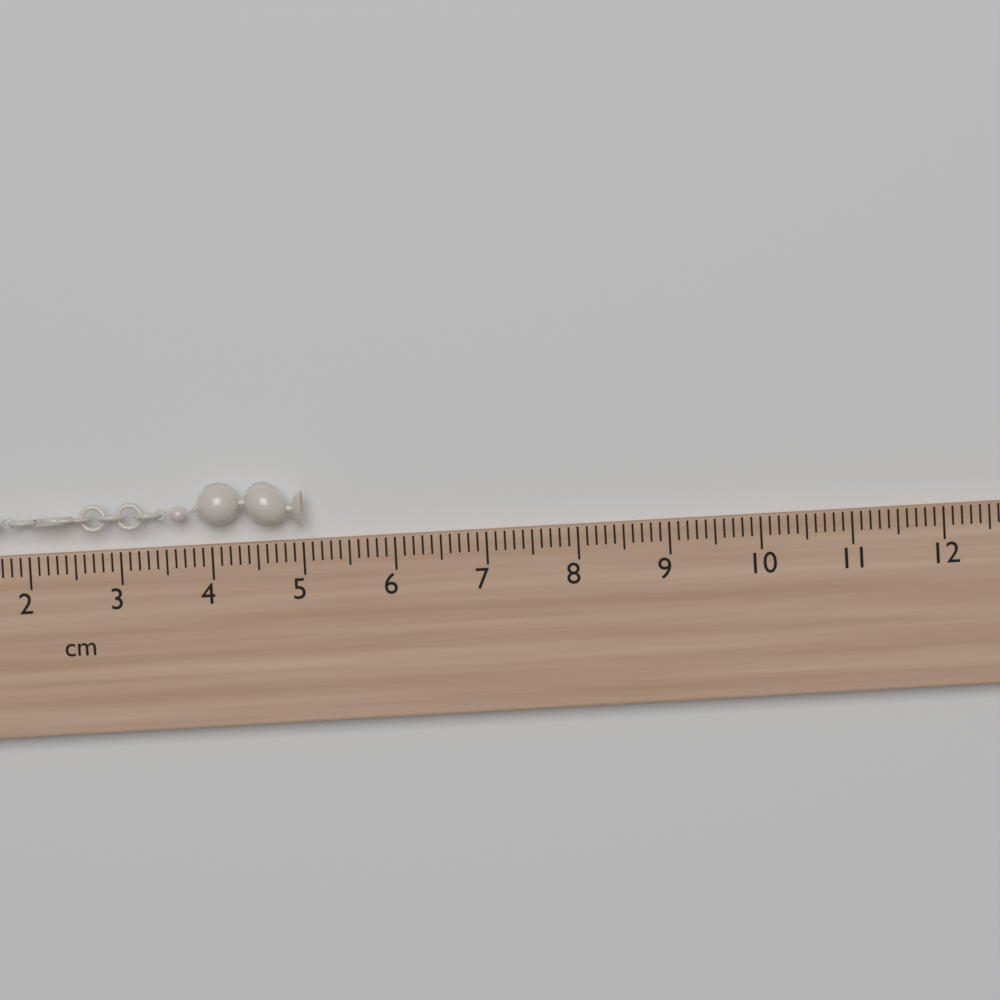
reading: 5.0 cm
